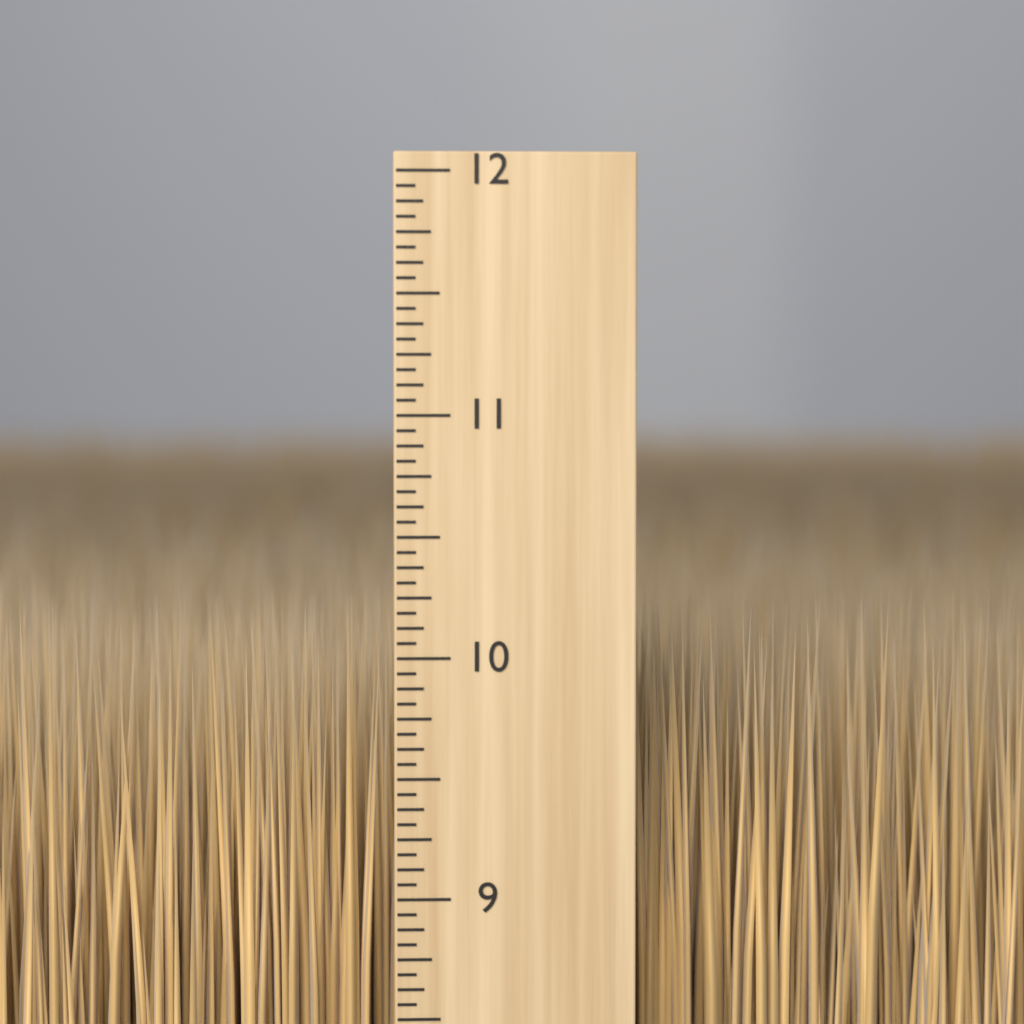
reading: 10.2500 inch
